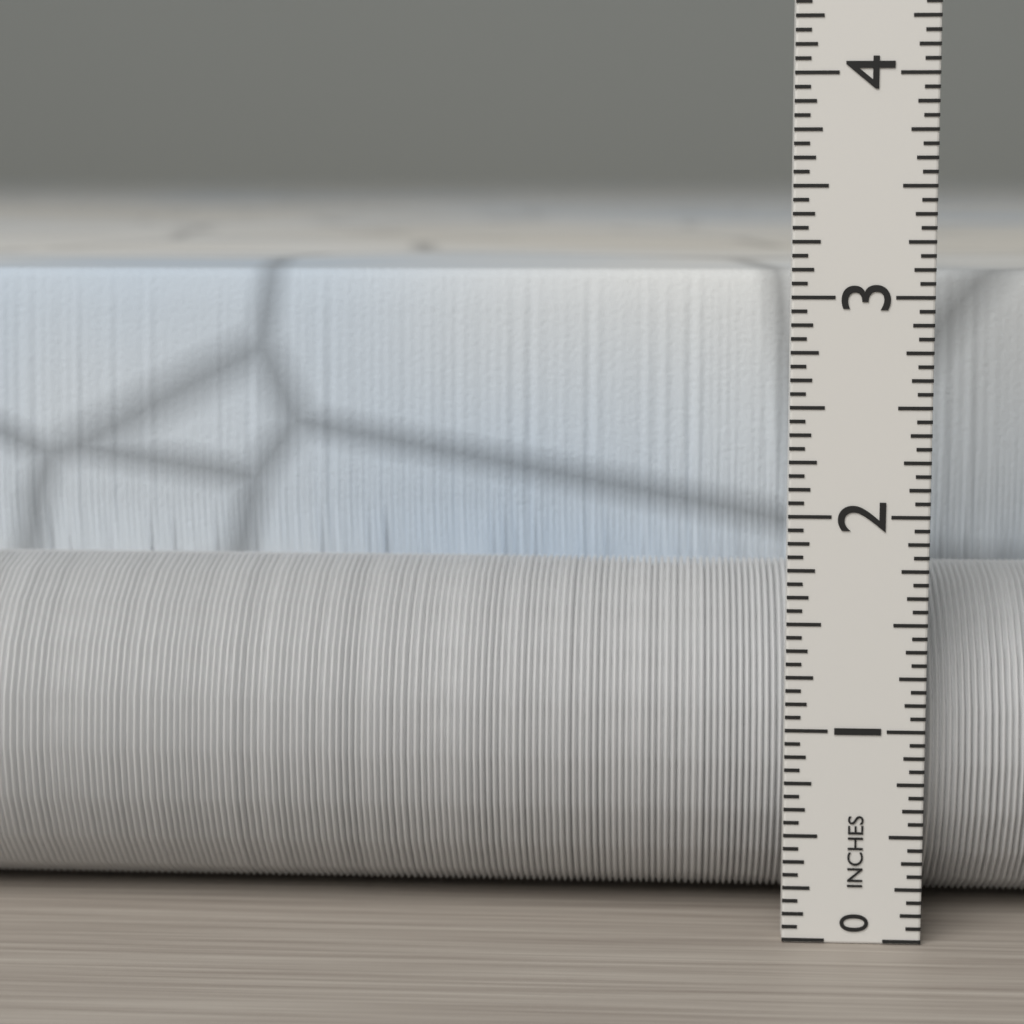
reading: 3.0625 in
